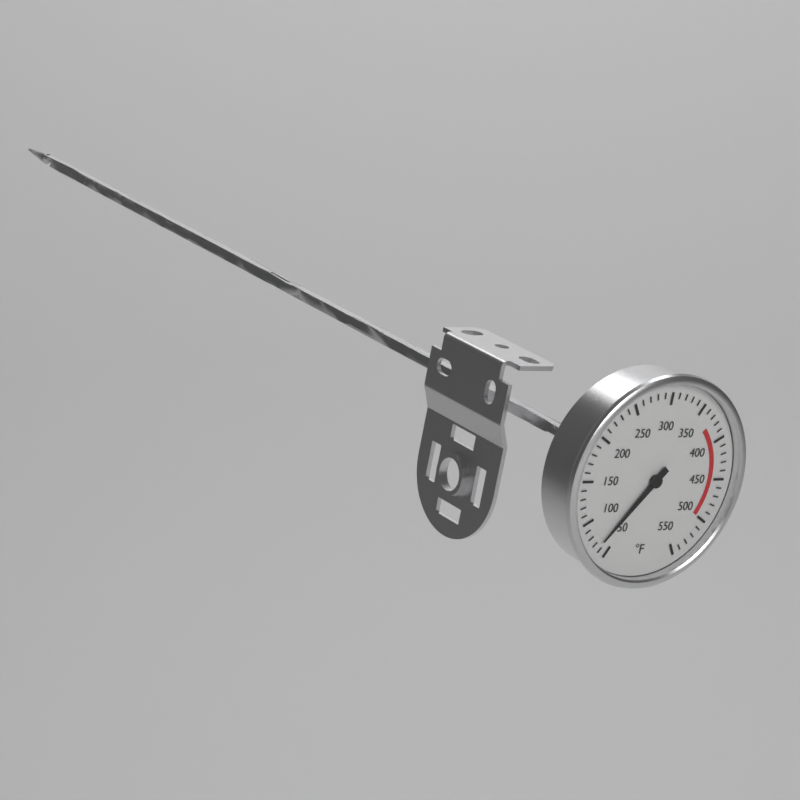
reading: 65 °F
